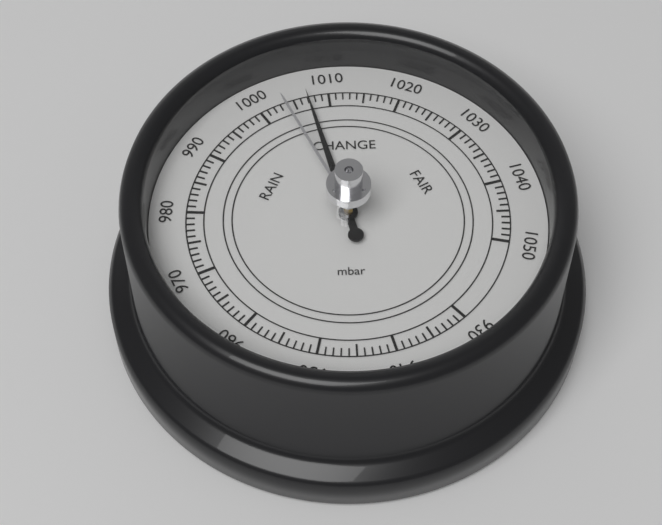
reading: 1007 mbar
